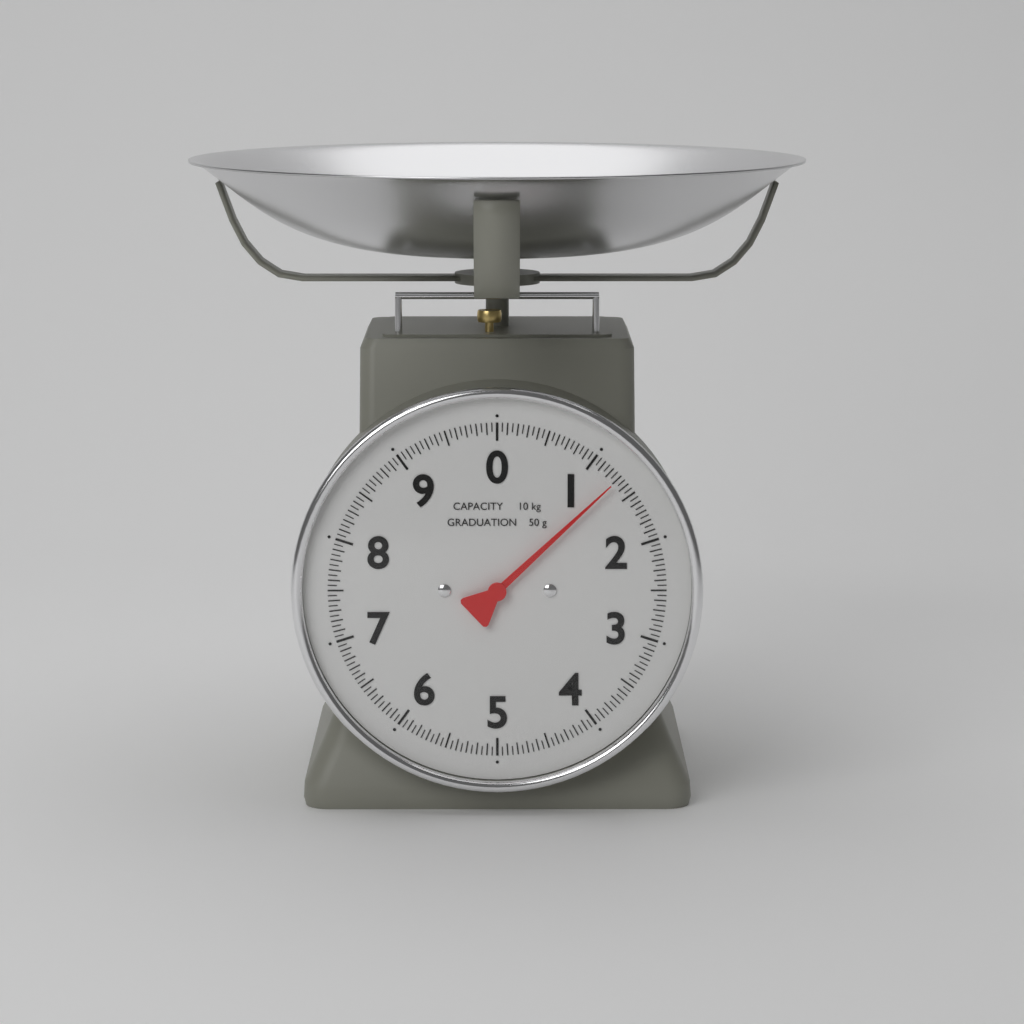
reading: 1.30 kg
